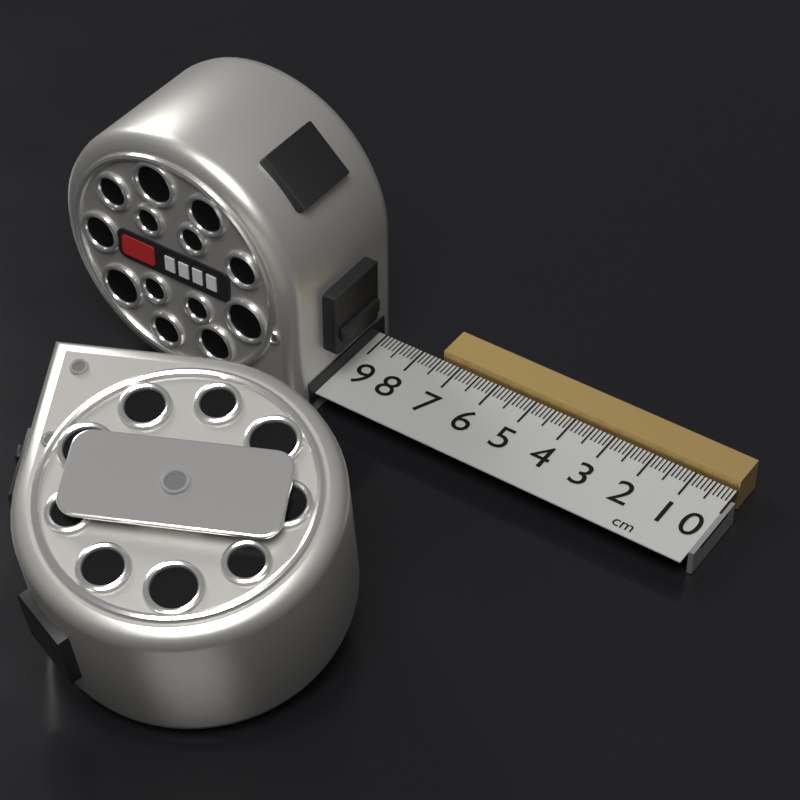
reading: 7.5 cm
